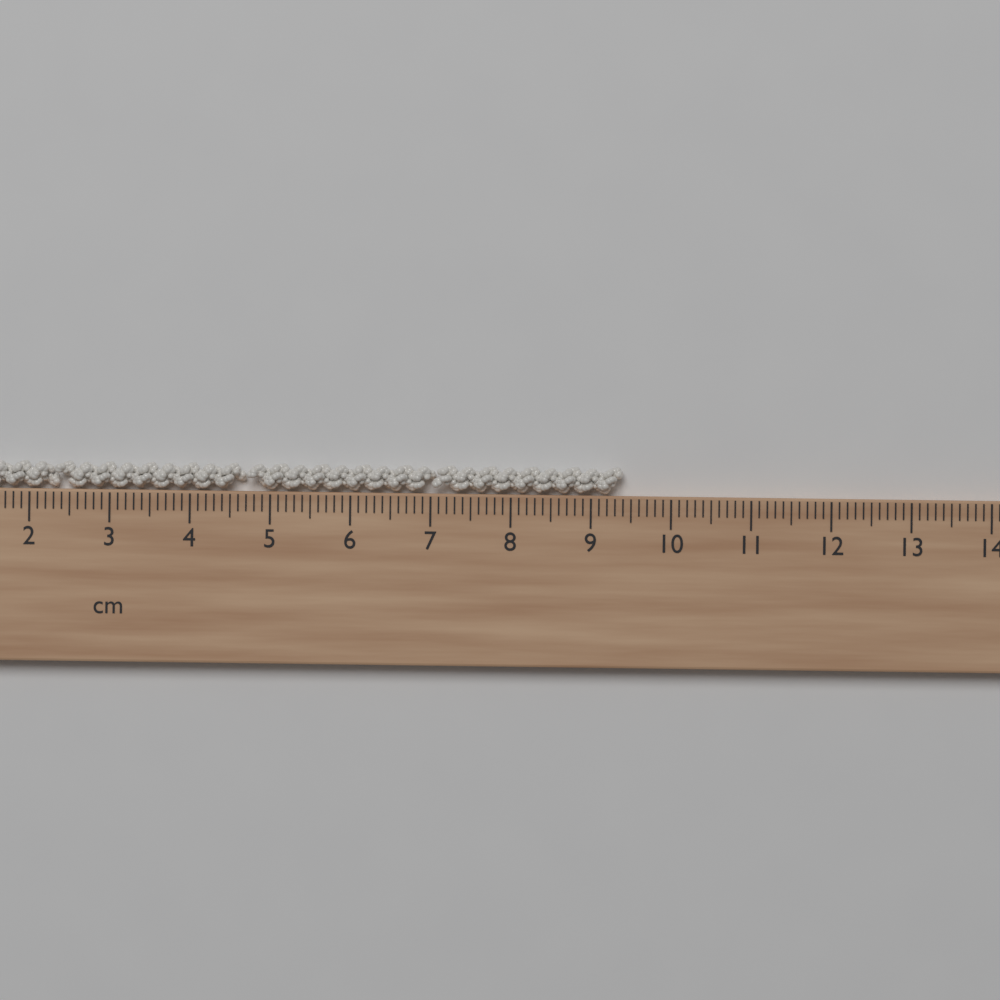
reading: 9.4 cm
